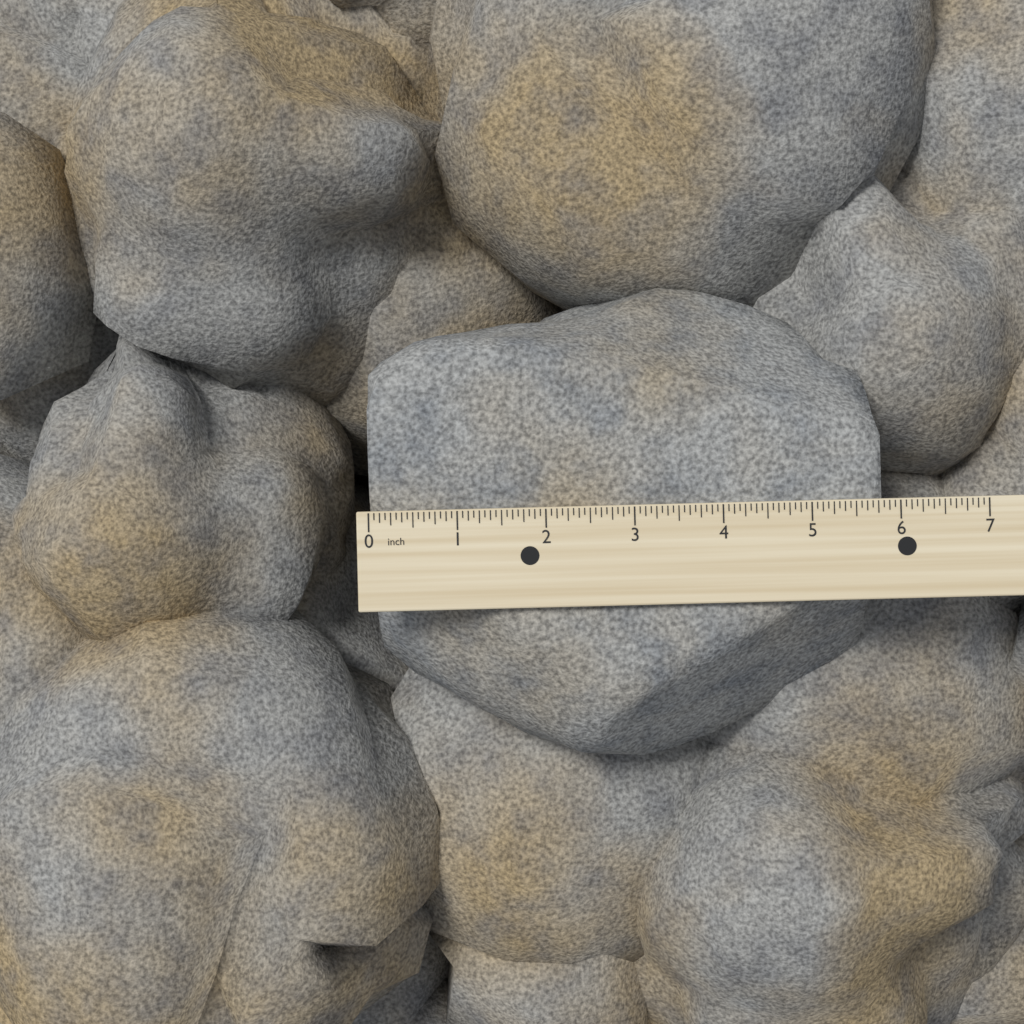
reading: 5.8125 inch
